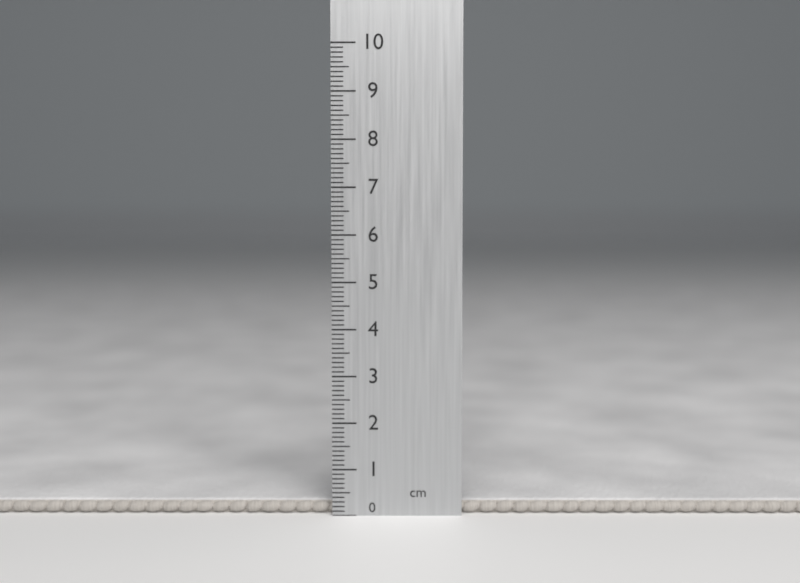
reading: 0.3 cm
